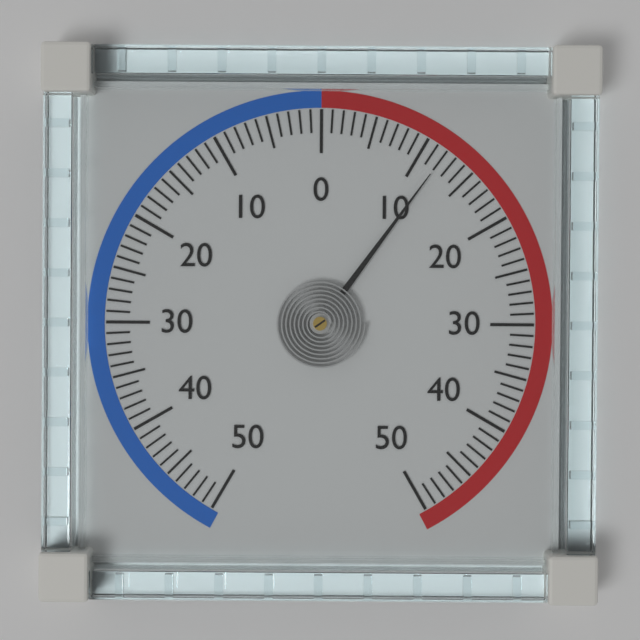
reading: 12 (no unit)
